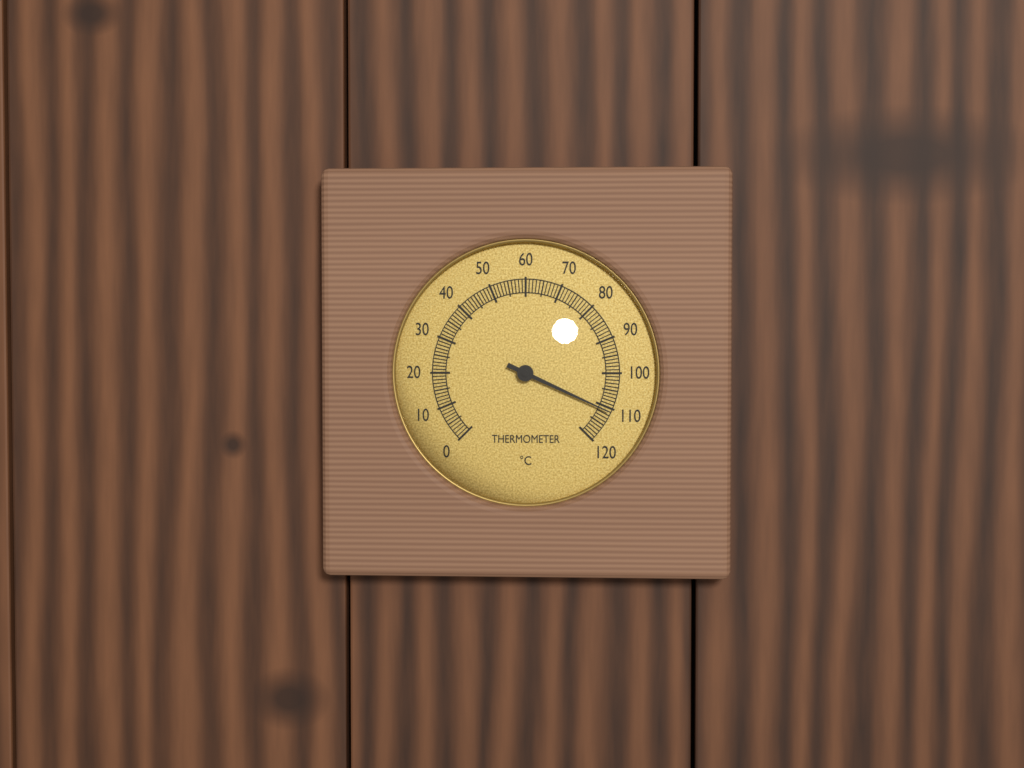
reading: 111 °C
